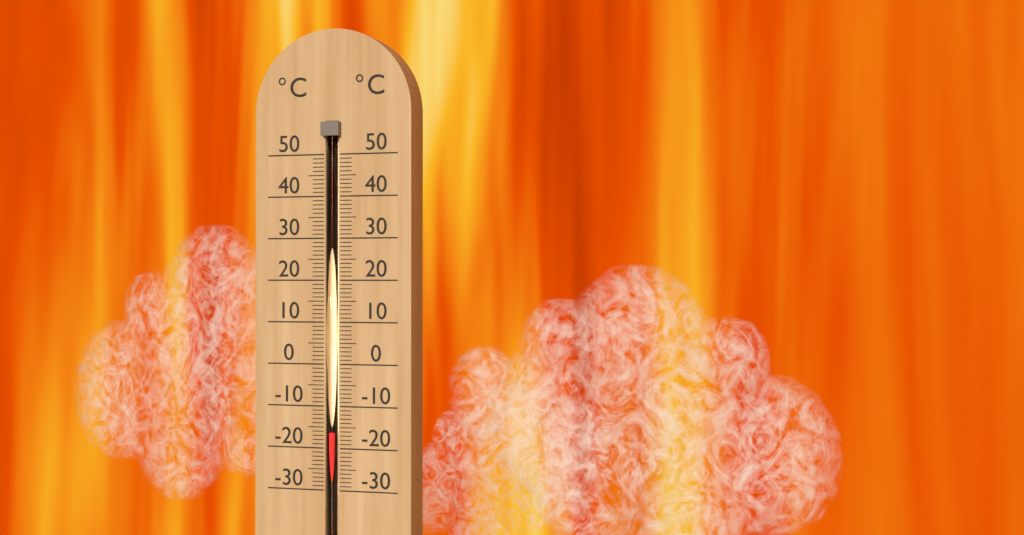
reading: -16 °C
